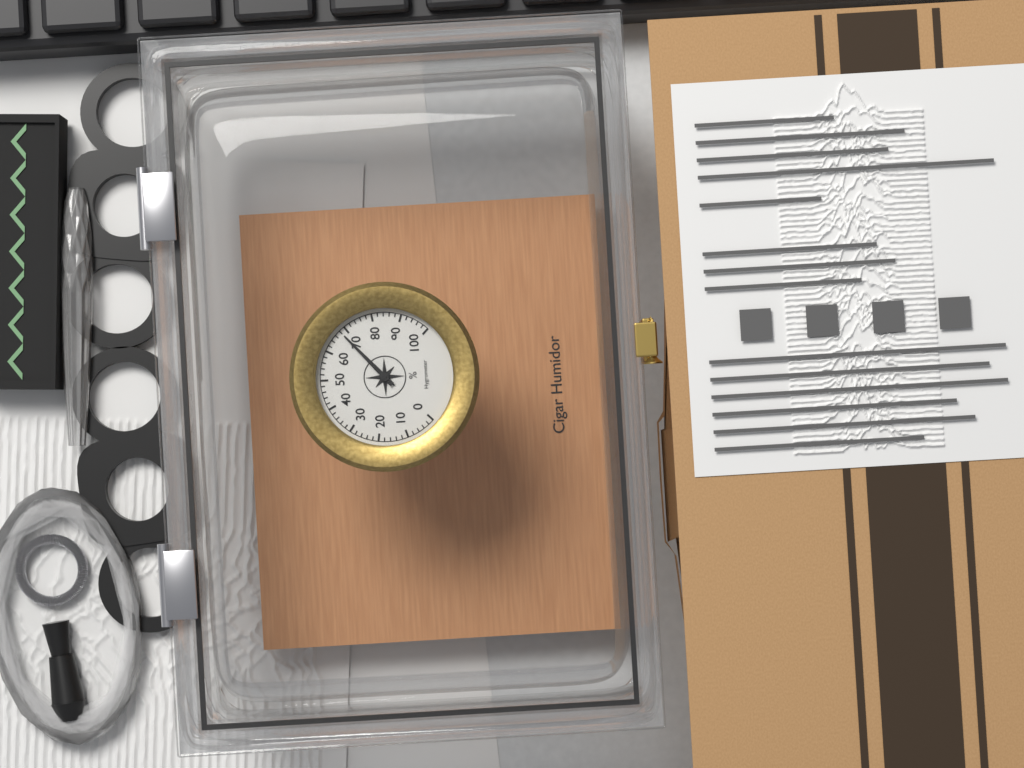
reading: 68 %
